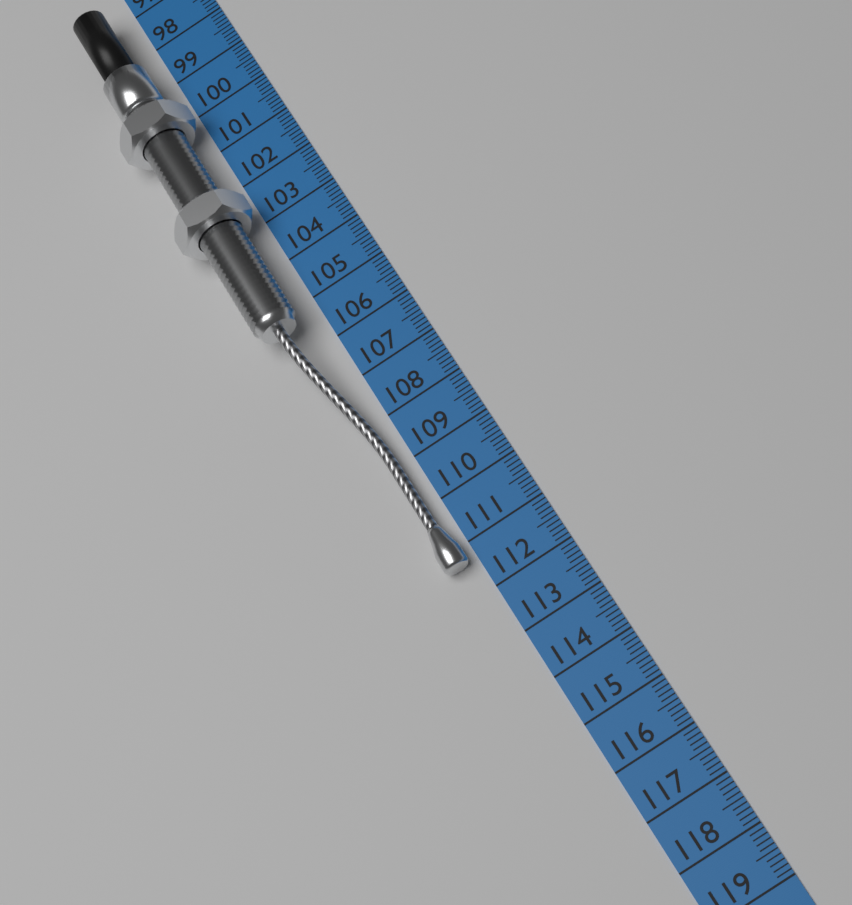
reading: 111.4 cm
